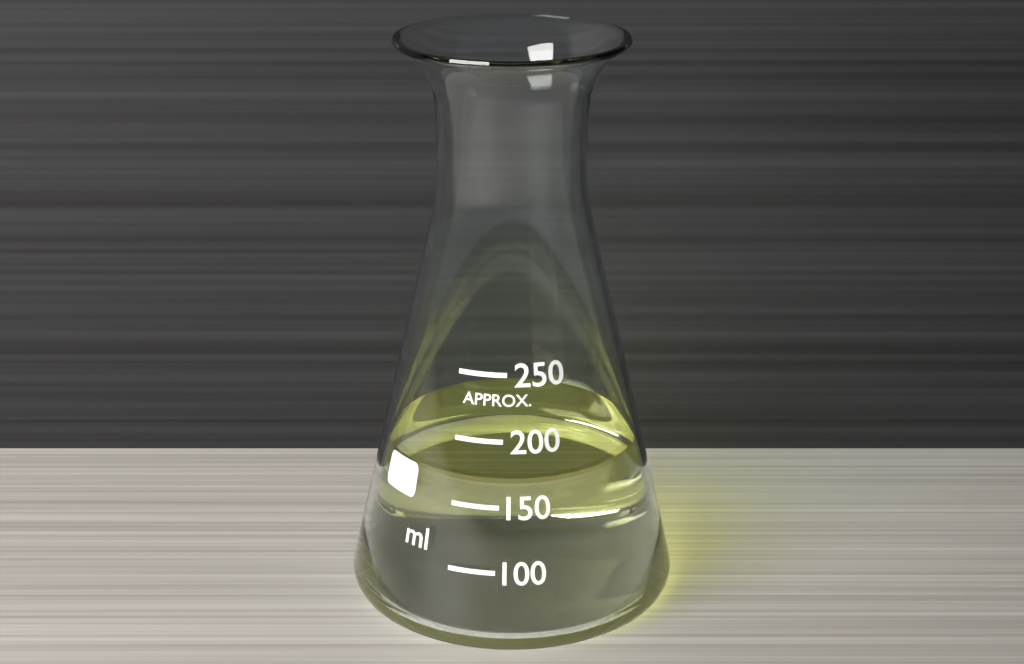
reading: 170 ml
